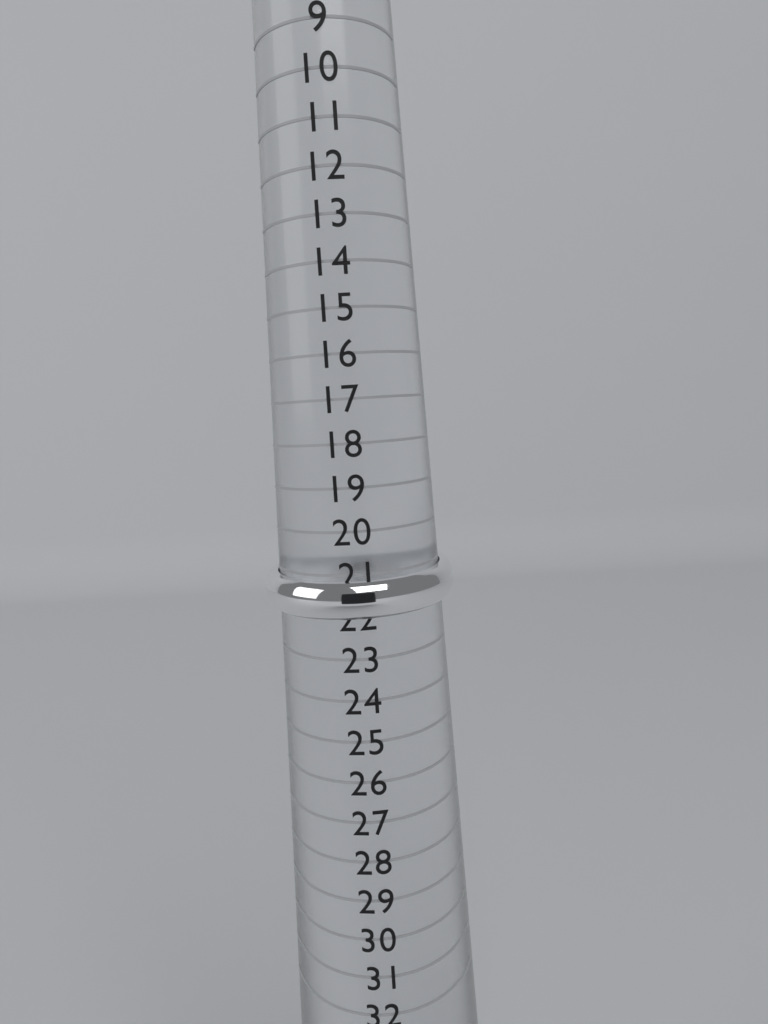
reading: 22 (no unit)
